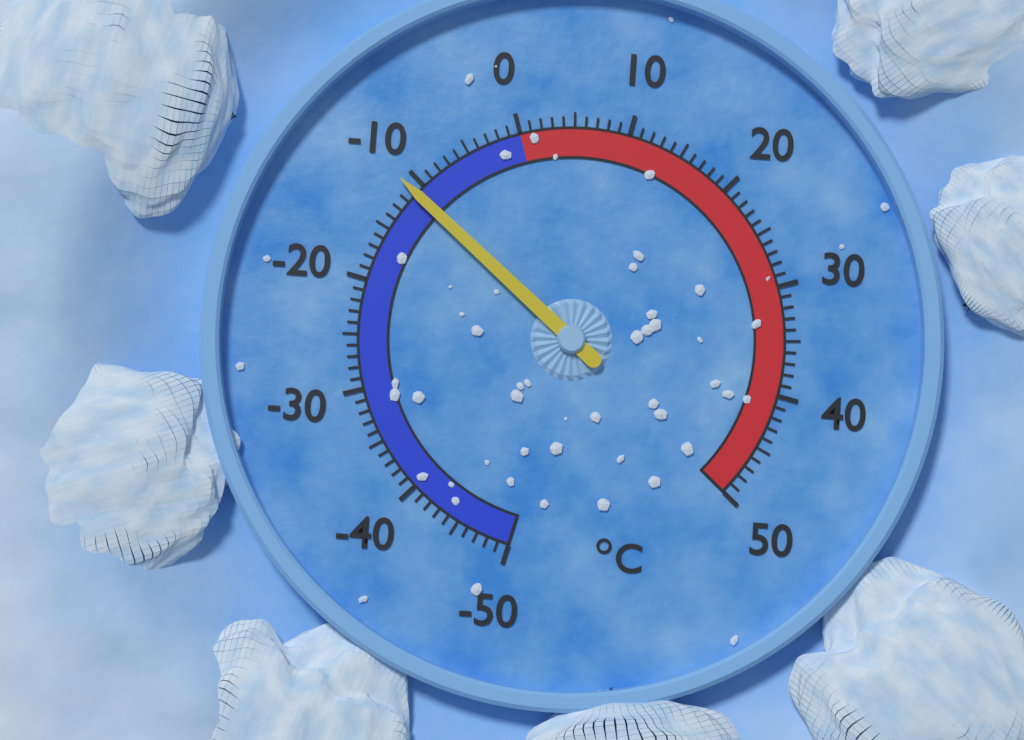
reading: -11 °C
